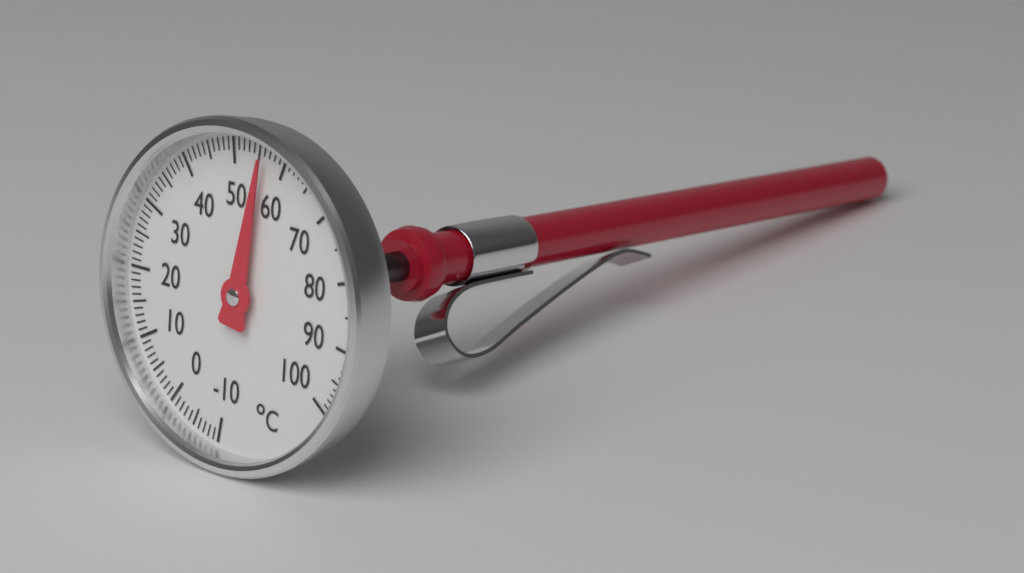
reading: 56 °C
